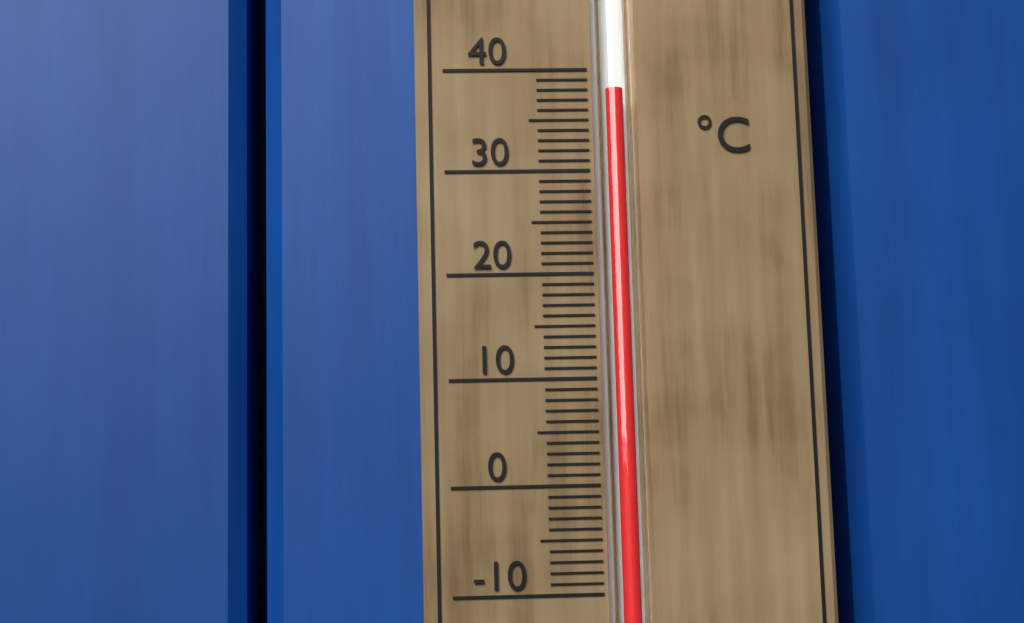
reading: 38 °C
